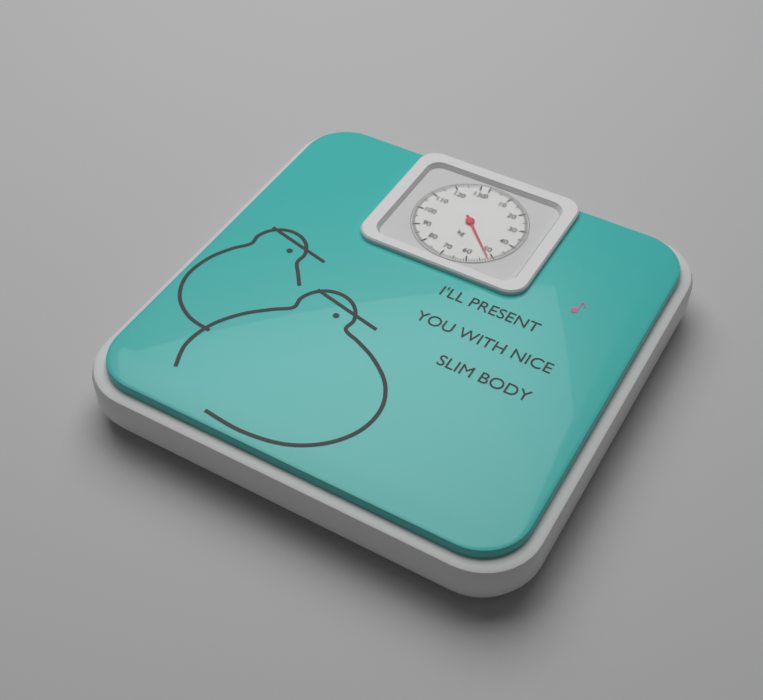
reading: 52 kg
